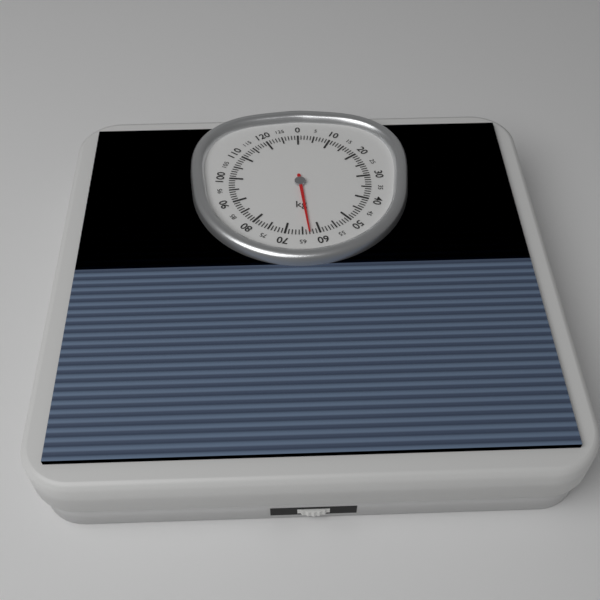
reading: 63 kg
